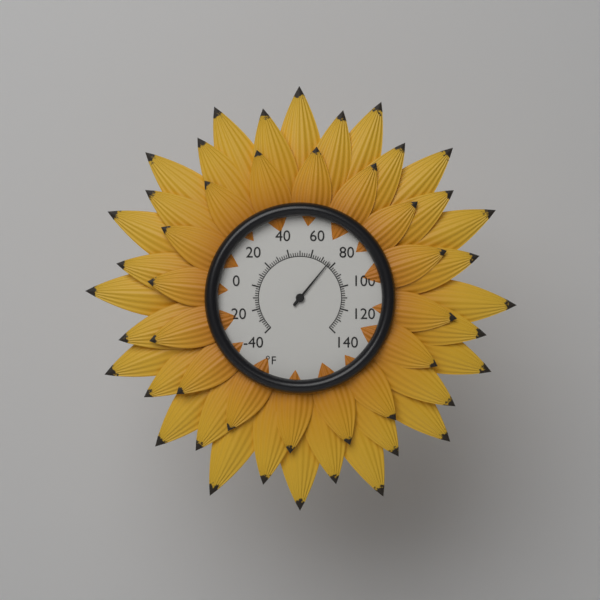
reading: 76 °F
